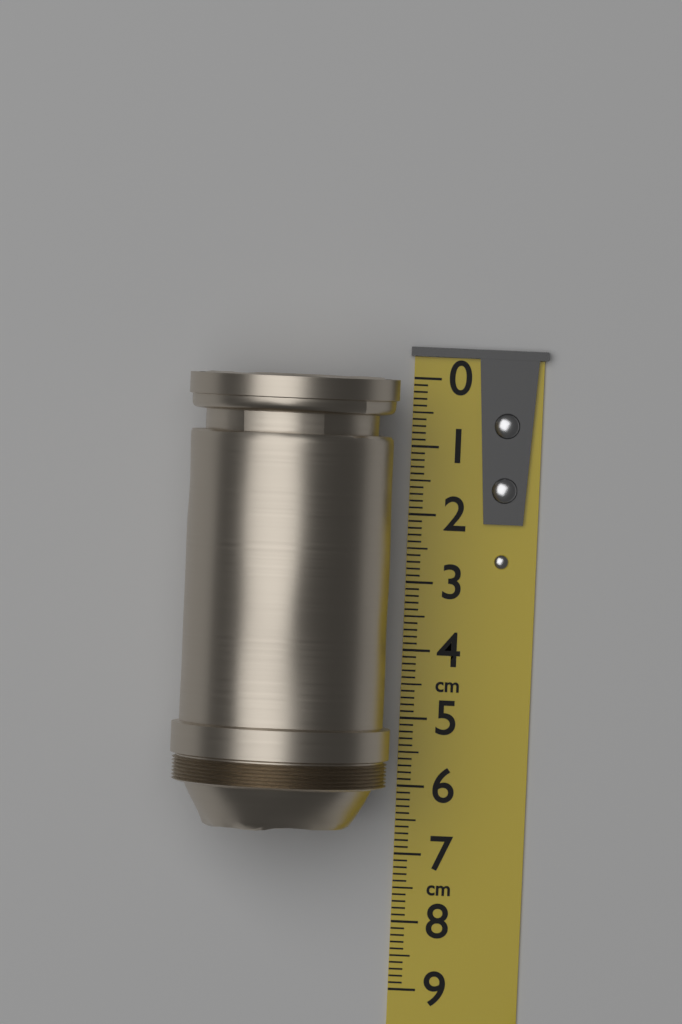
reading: 6.6 cm
